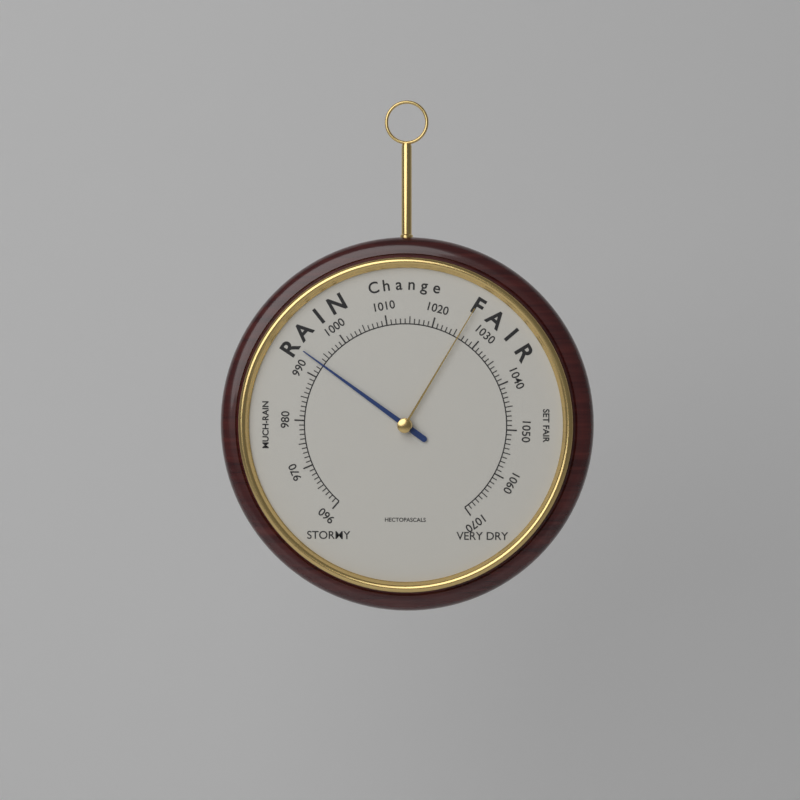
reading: 993 hPa
